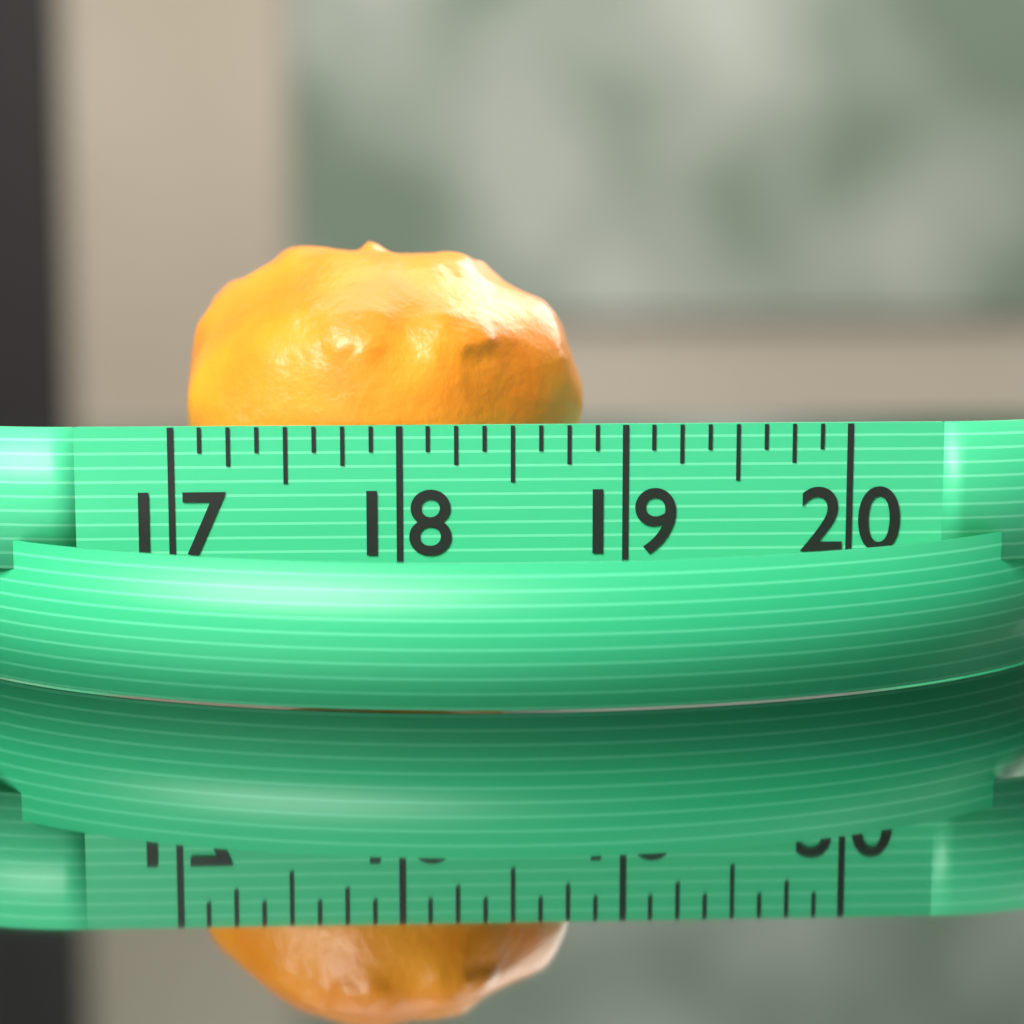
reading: 18.875 (no unit)
